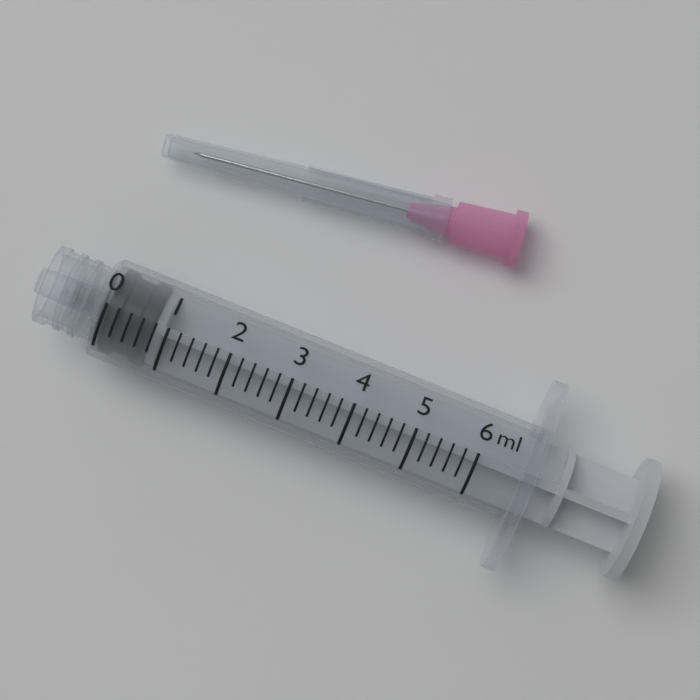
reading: 0.0 ml
